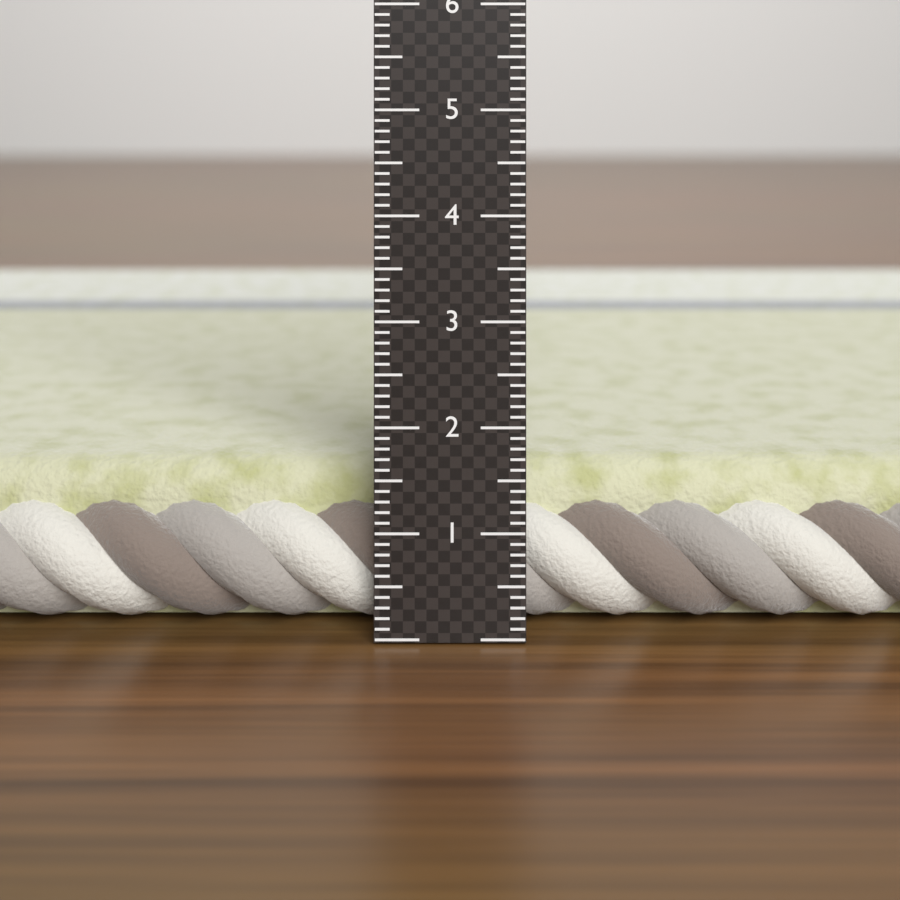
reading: 1.5 cm
